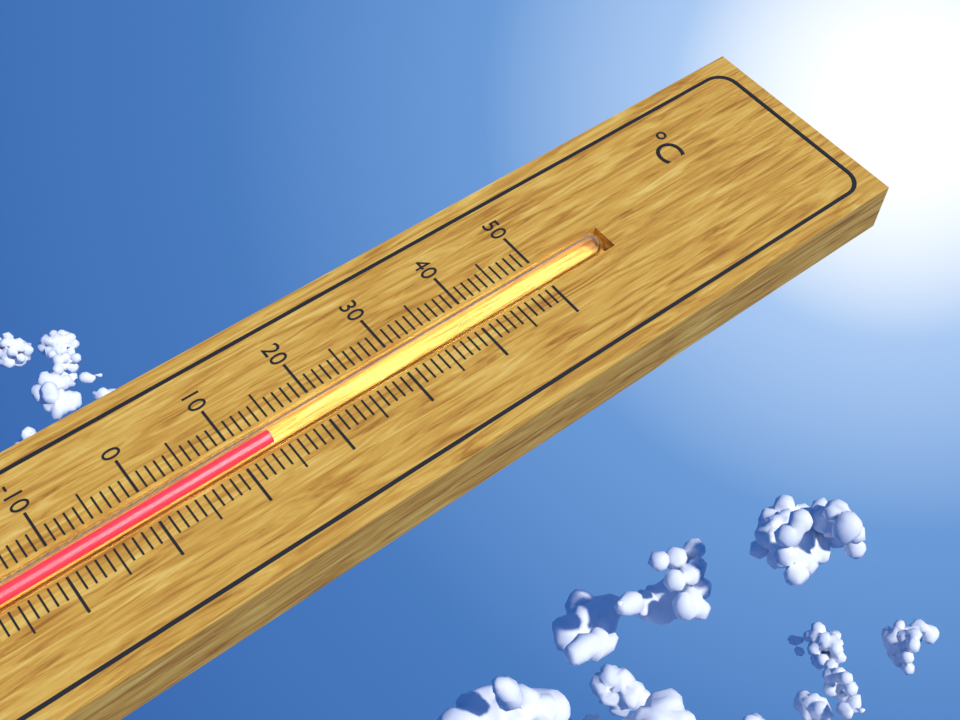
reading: 14 °C
